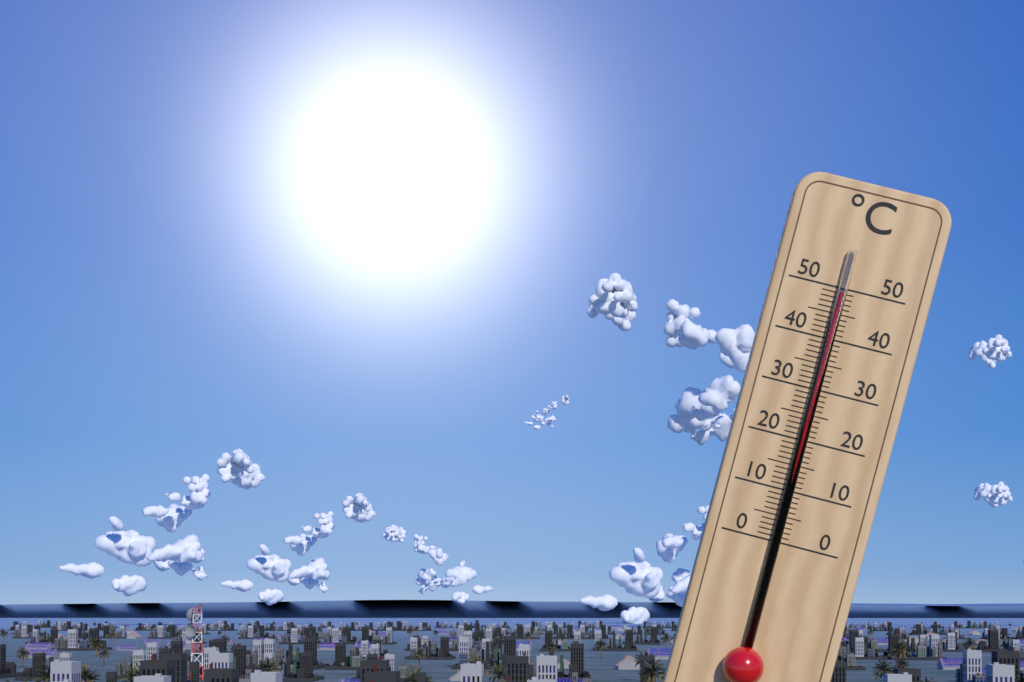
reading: 49 °C
